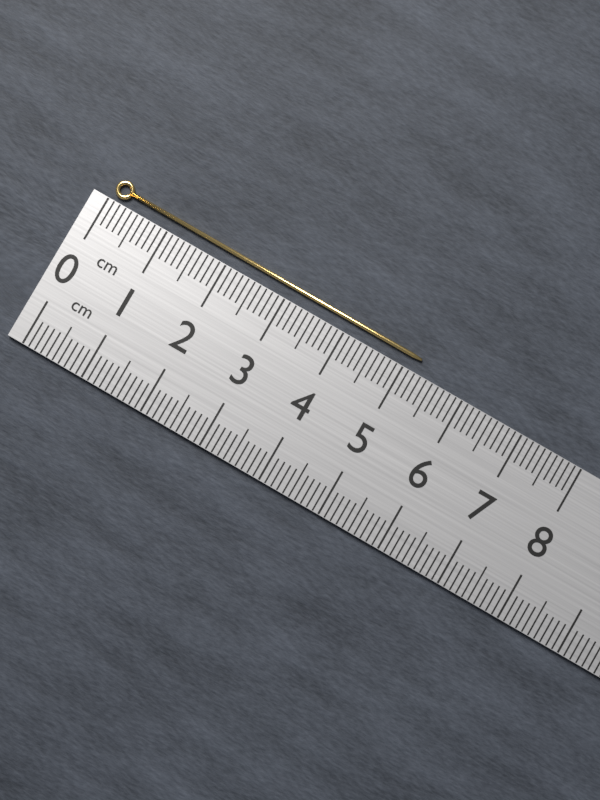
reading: 5.2 cm
